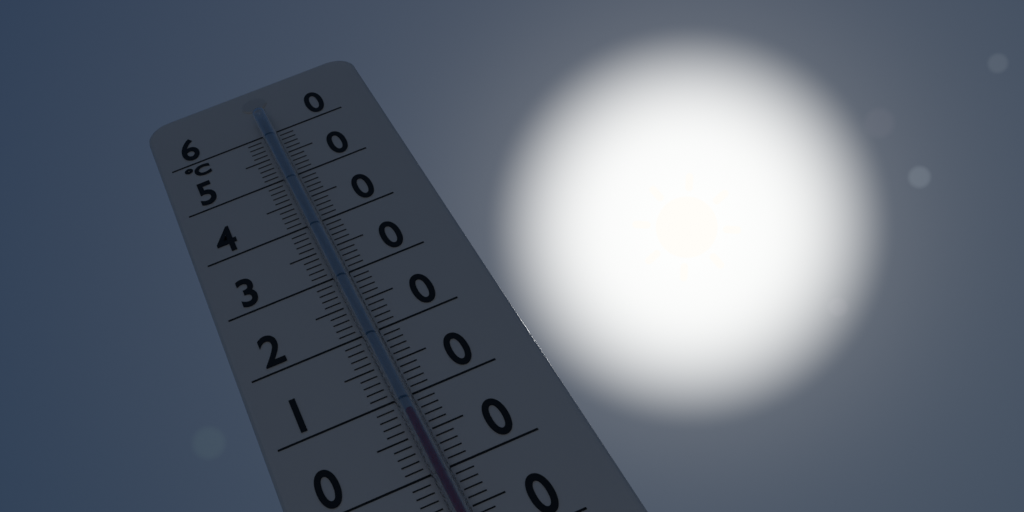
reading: 7 °C
